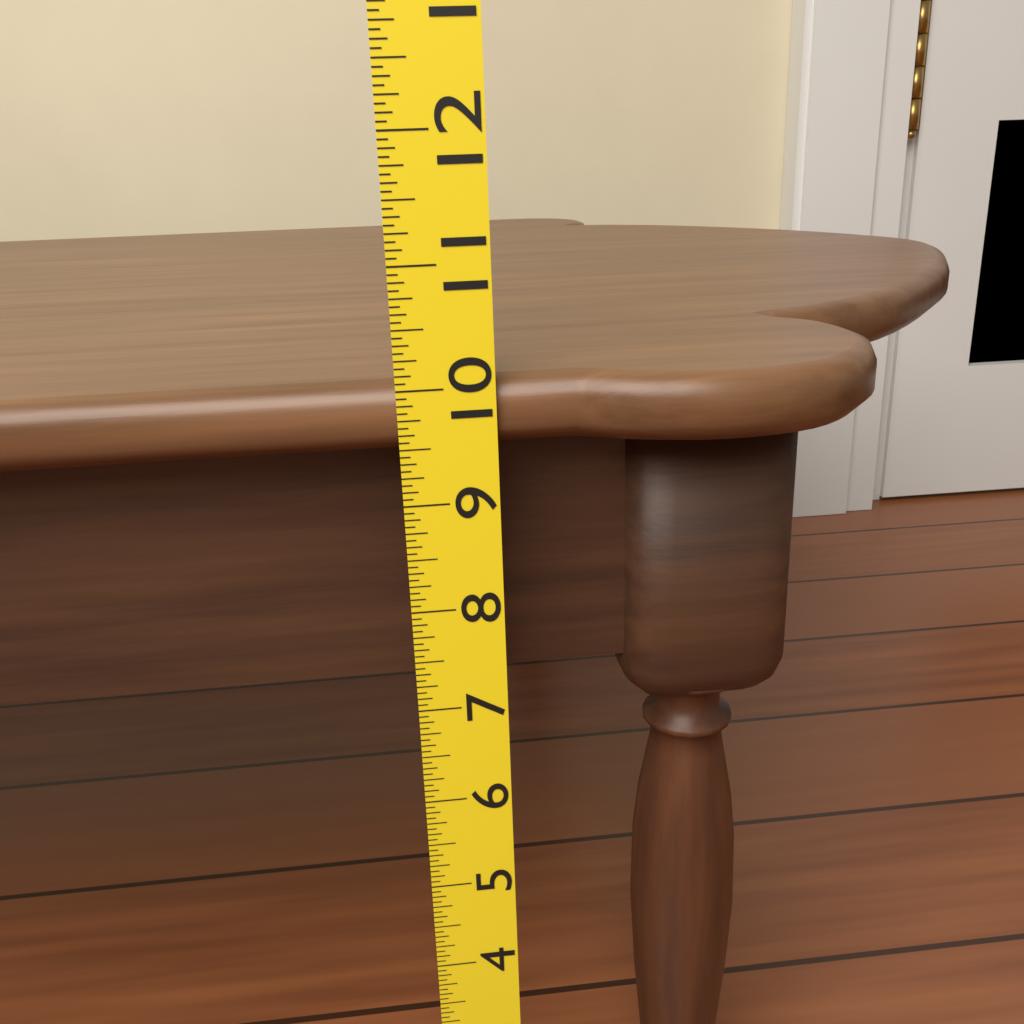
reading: 10.0625 (no unit)
